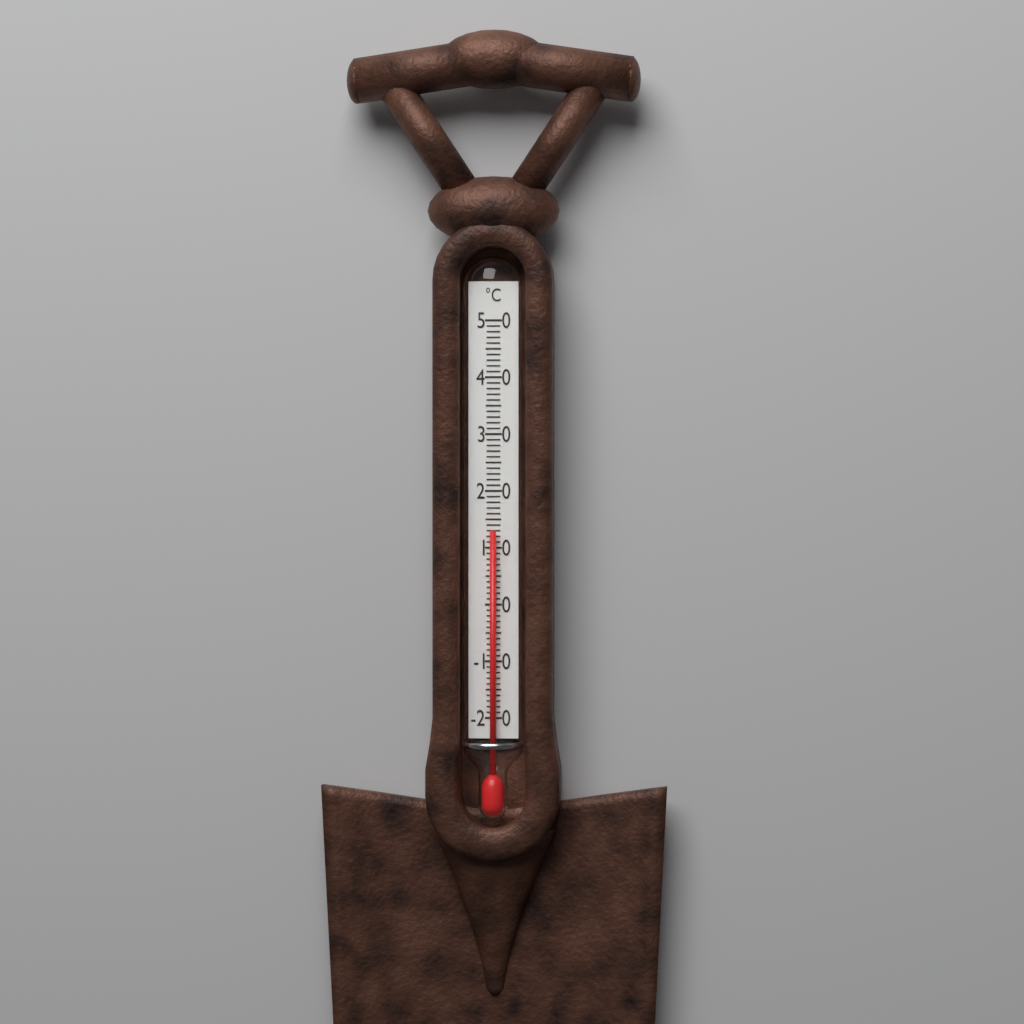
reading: 13 °C
